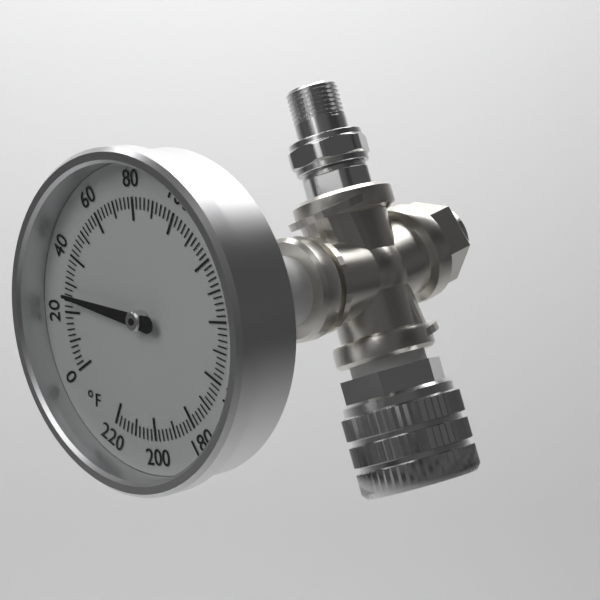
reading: 26 °F
